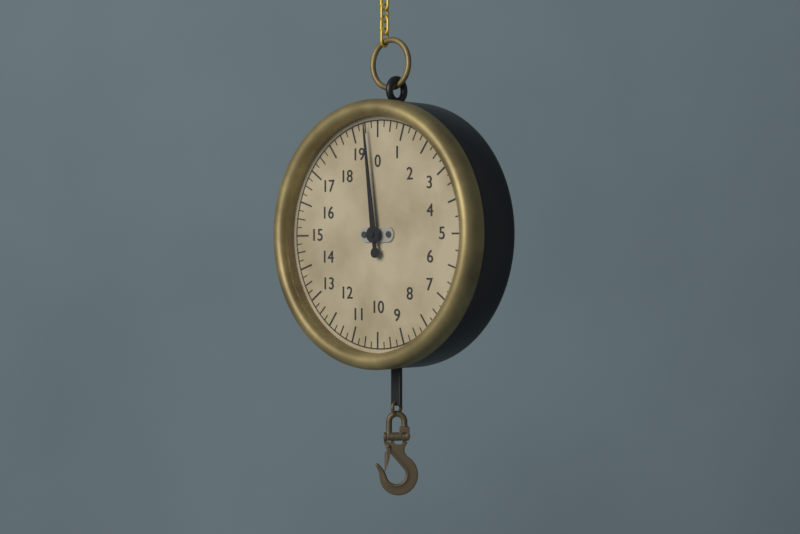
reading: 19.60 (no unit)
